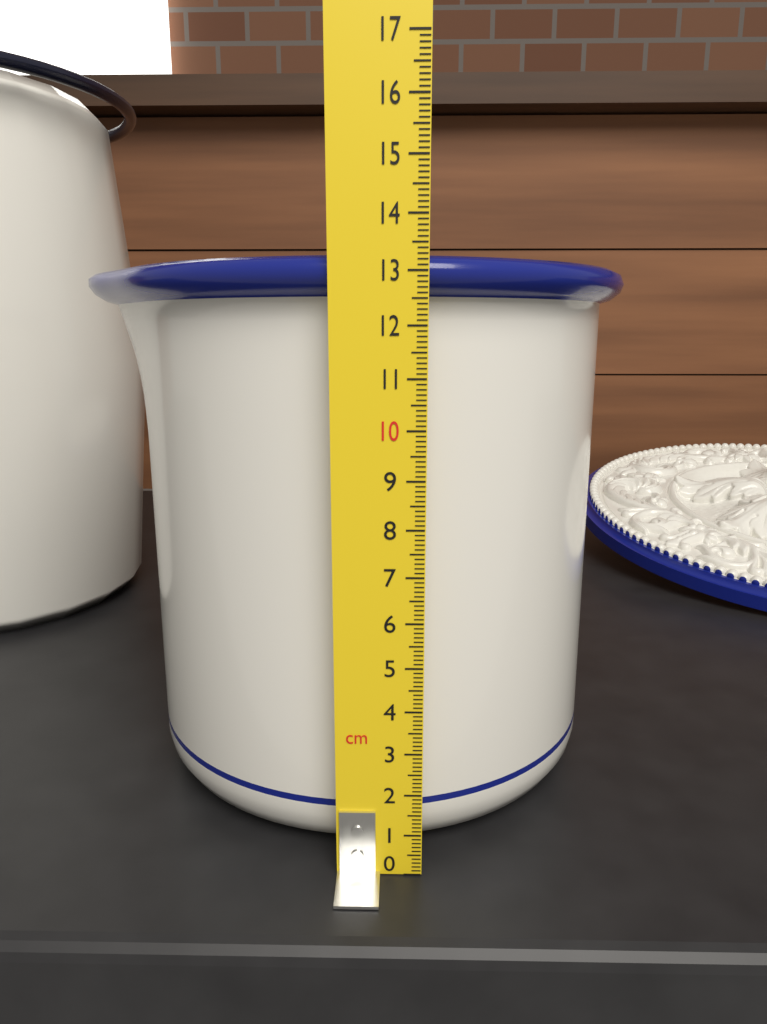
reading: 13.3 cm
